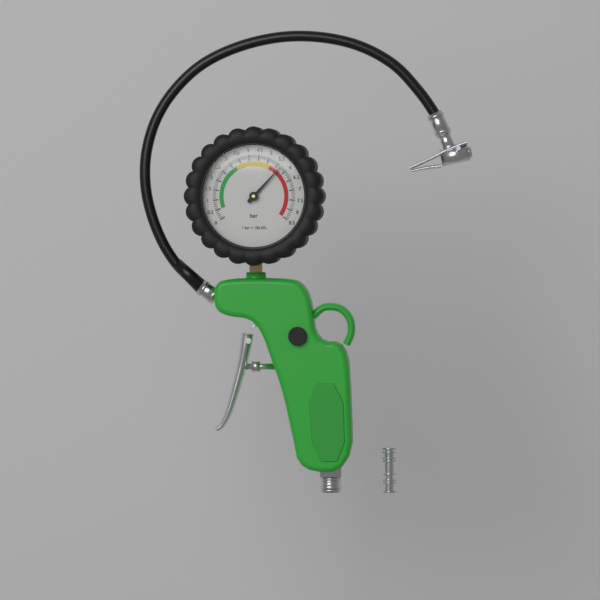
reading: 5.7 bar
